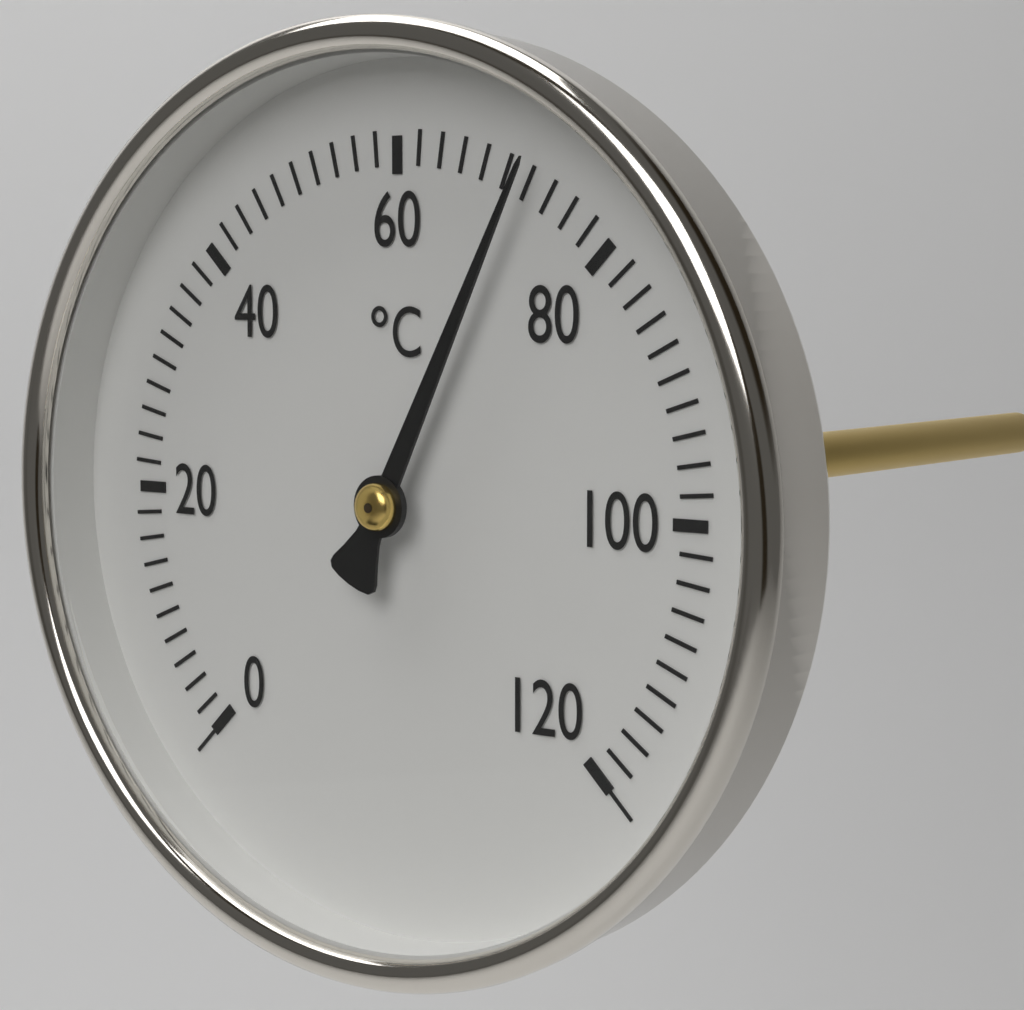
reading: 72 °C
